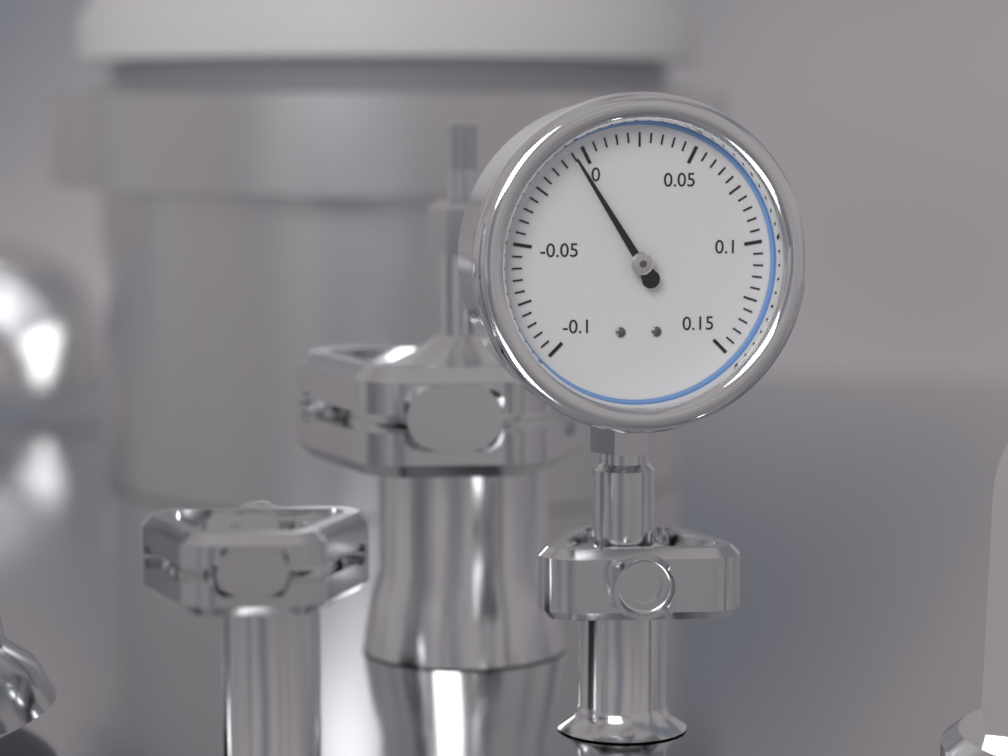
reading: -0.005 (no unit)
